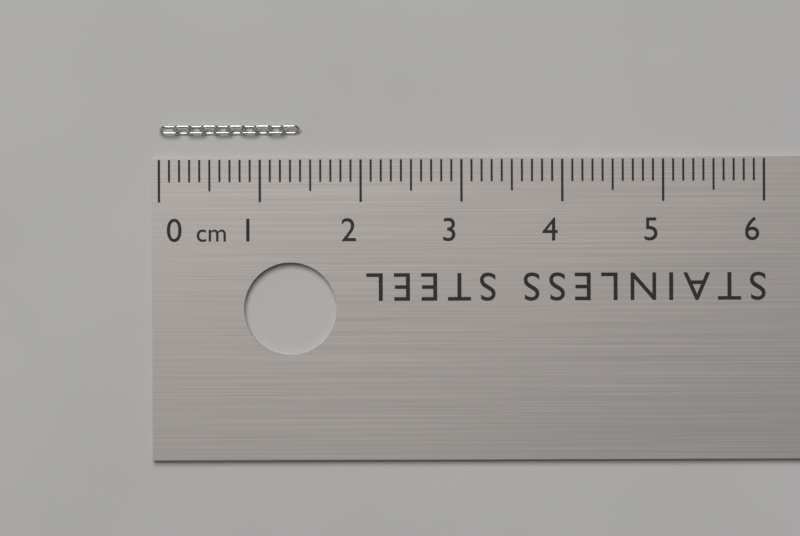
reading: 1.4 cm
